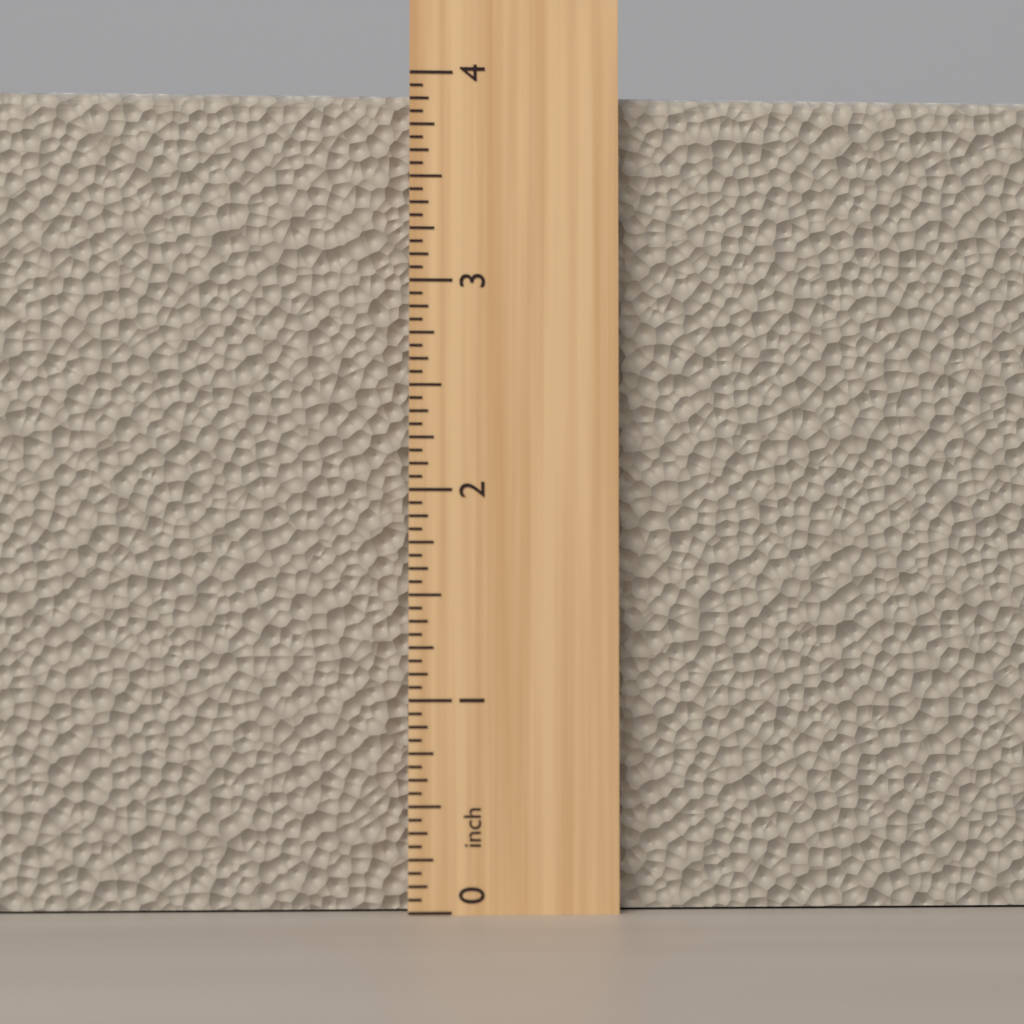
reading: 3.9375 inch
